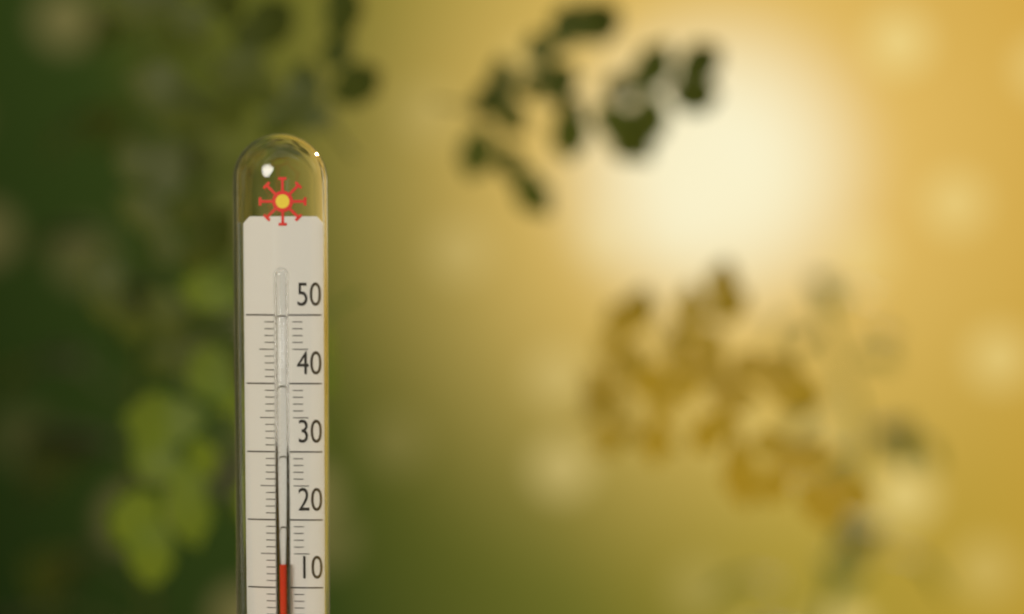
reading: 14 °C
